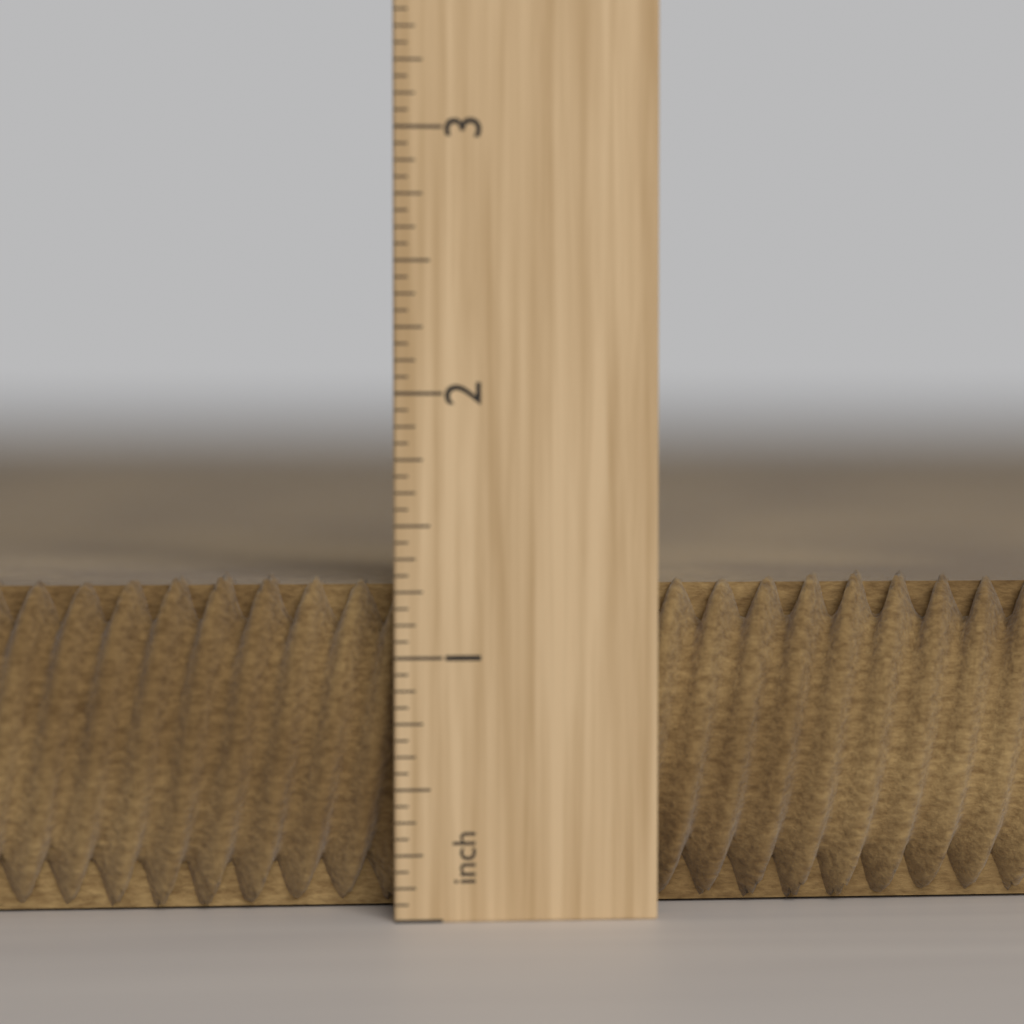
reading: 1.3125 inch
